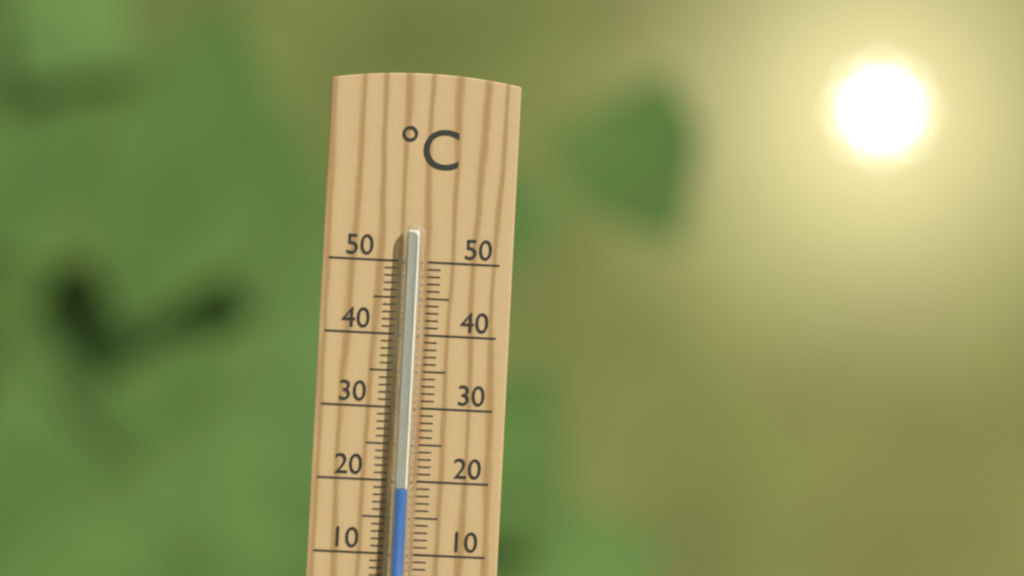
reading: 19 °C
